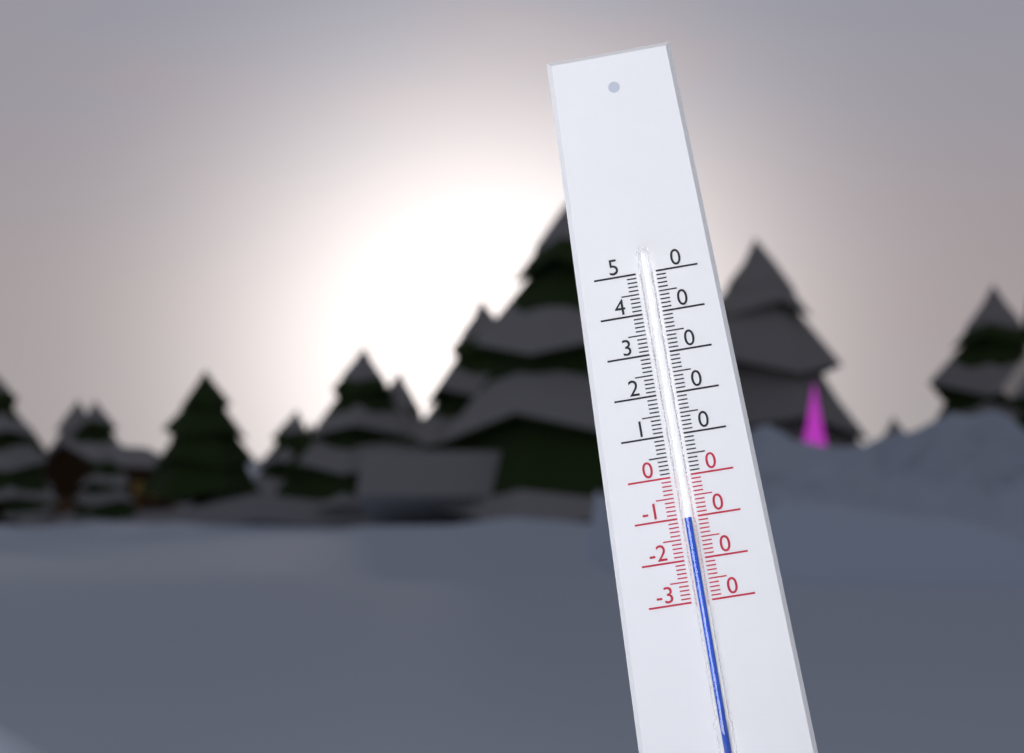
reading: -10 (no unit)
